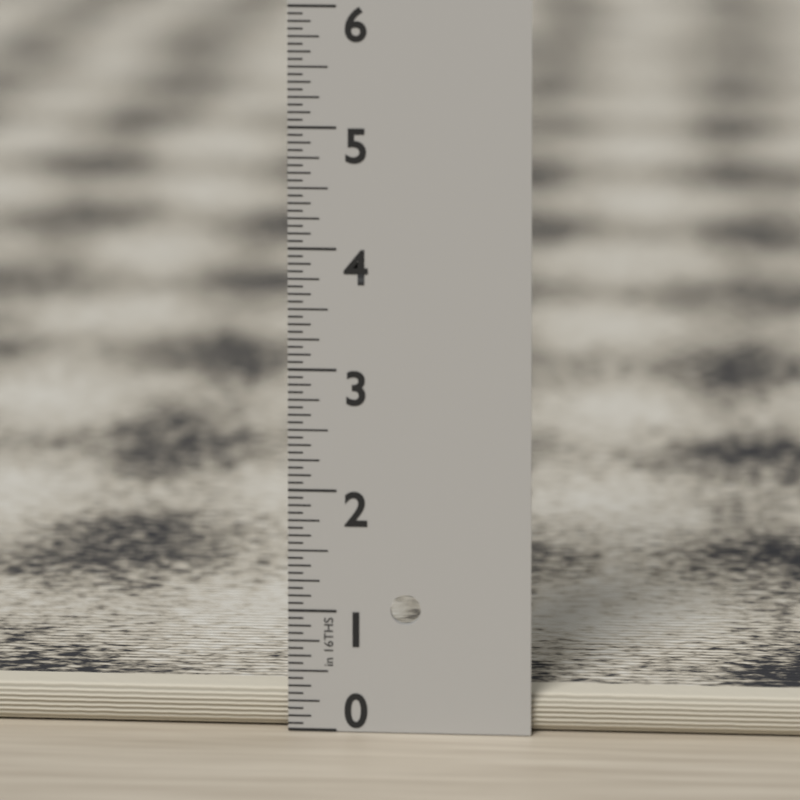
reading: 0.3125 in
